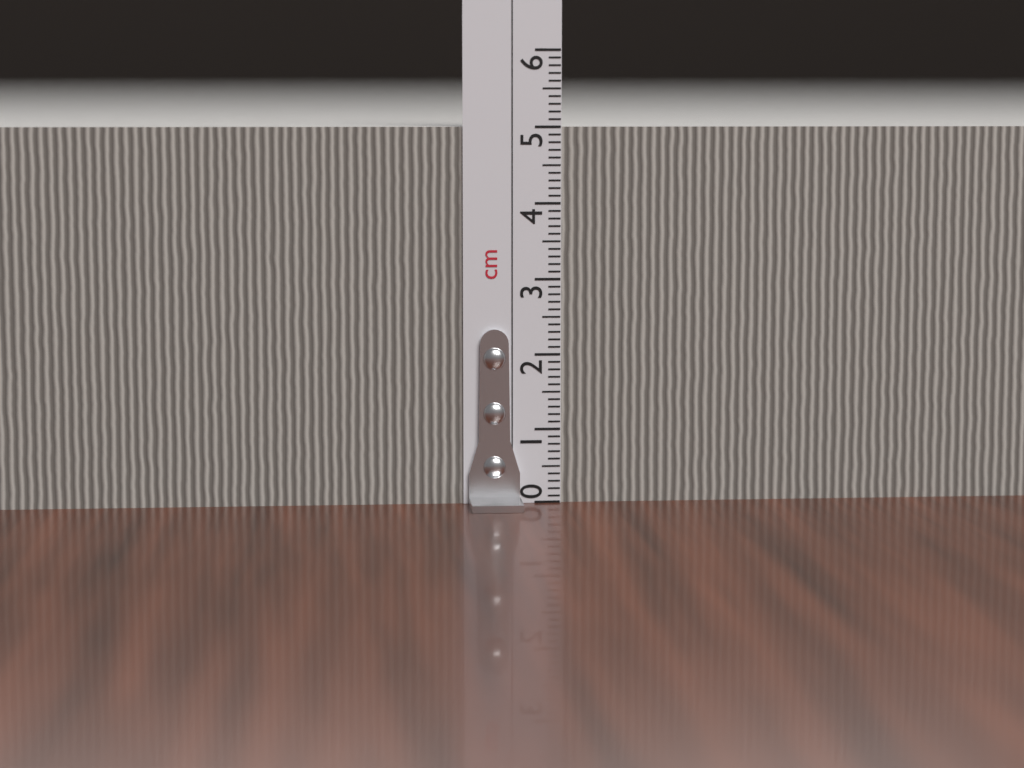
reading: 5.0 cm
